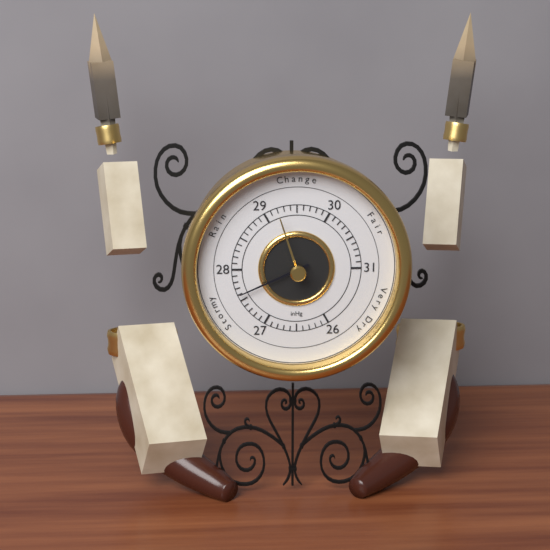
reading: 27.6 inHg
